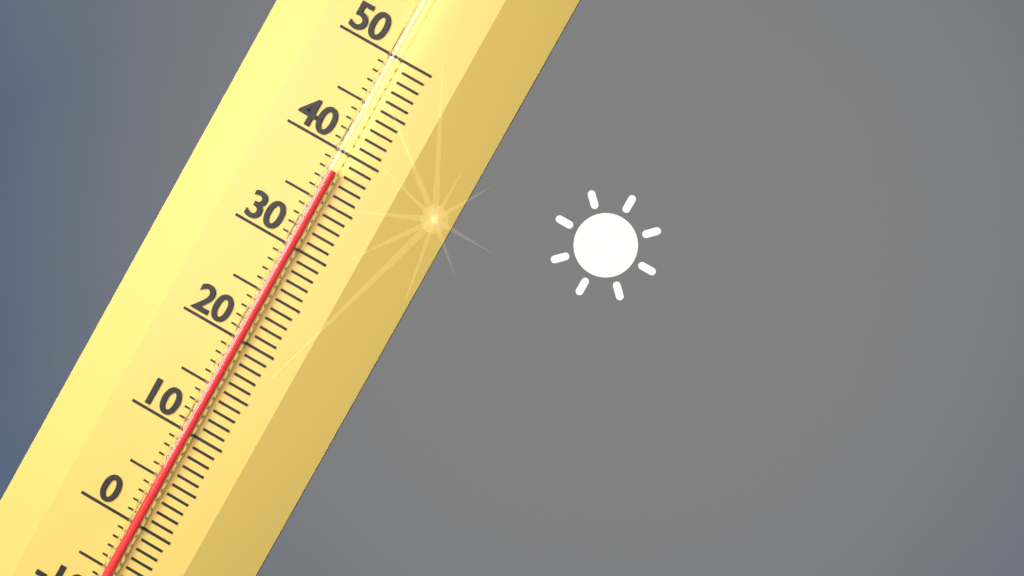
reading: 38 (no unit)
